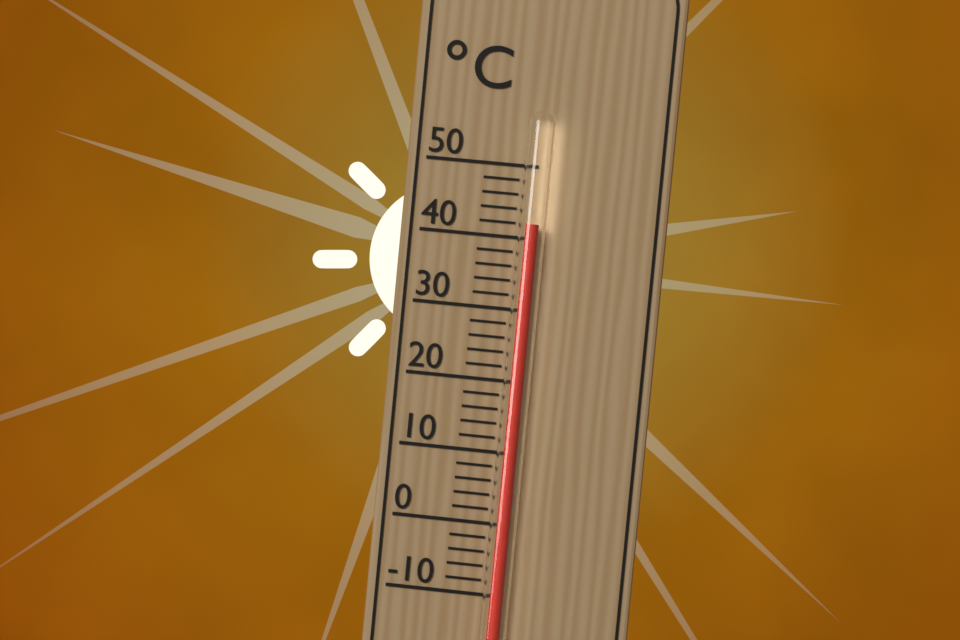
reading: 42 °C
